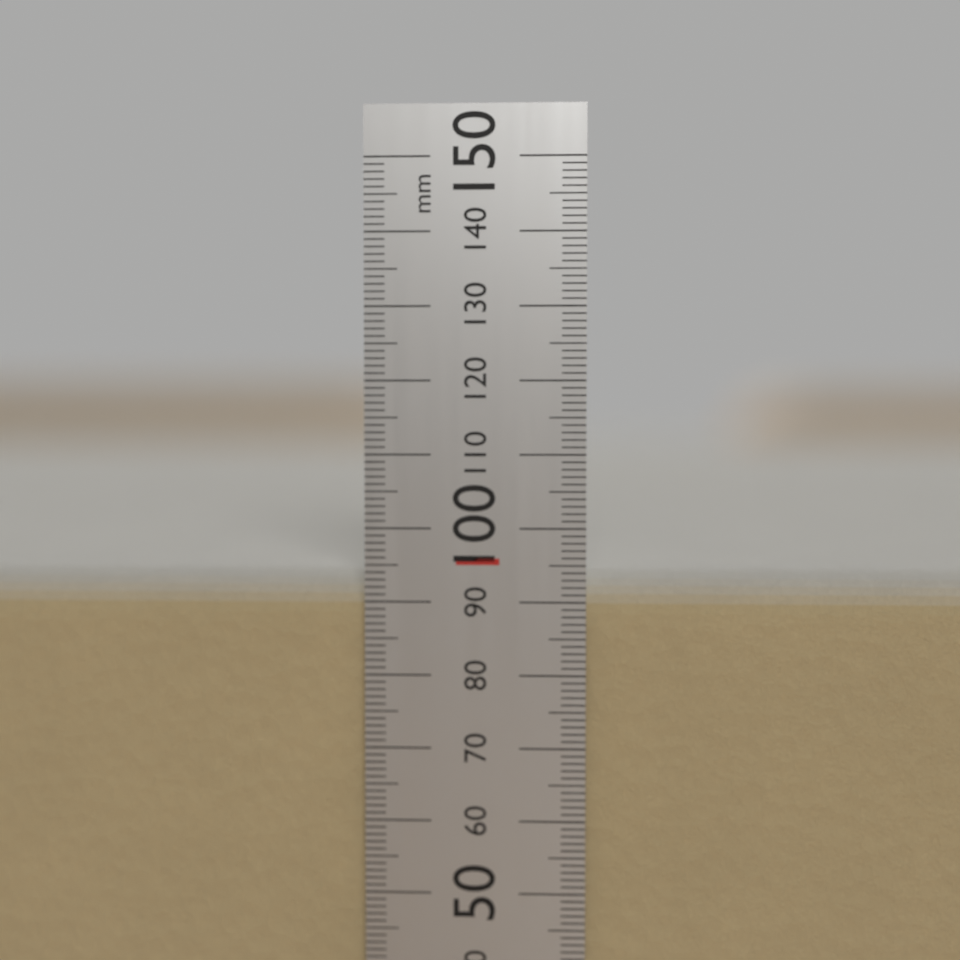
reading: 94 mm
